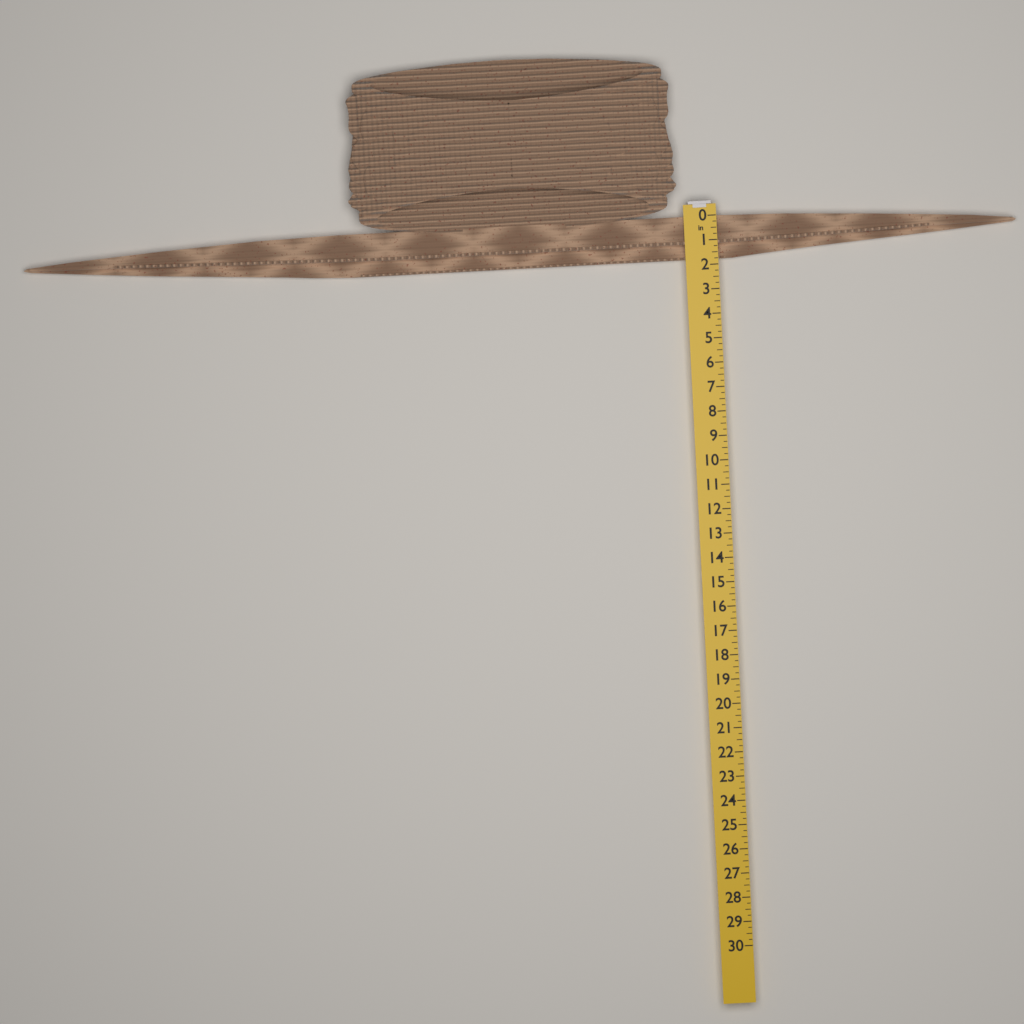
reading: 1.75 in
